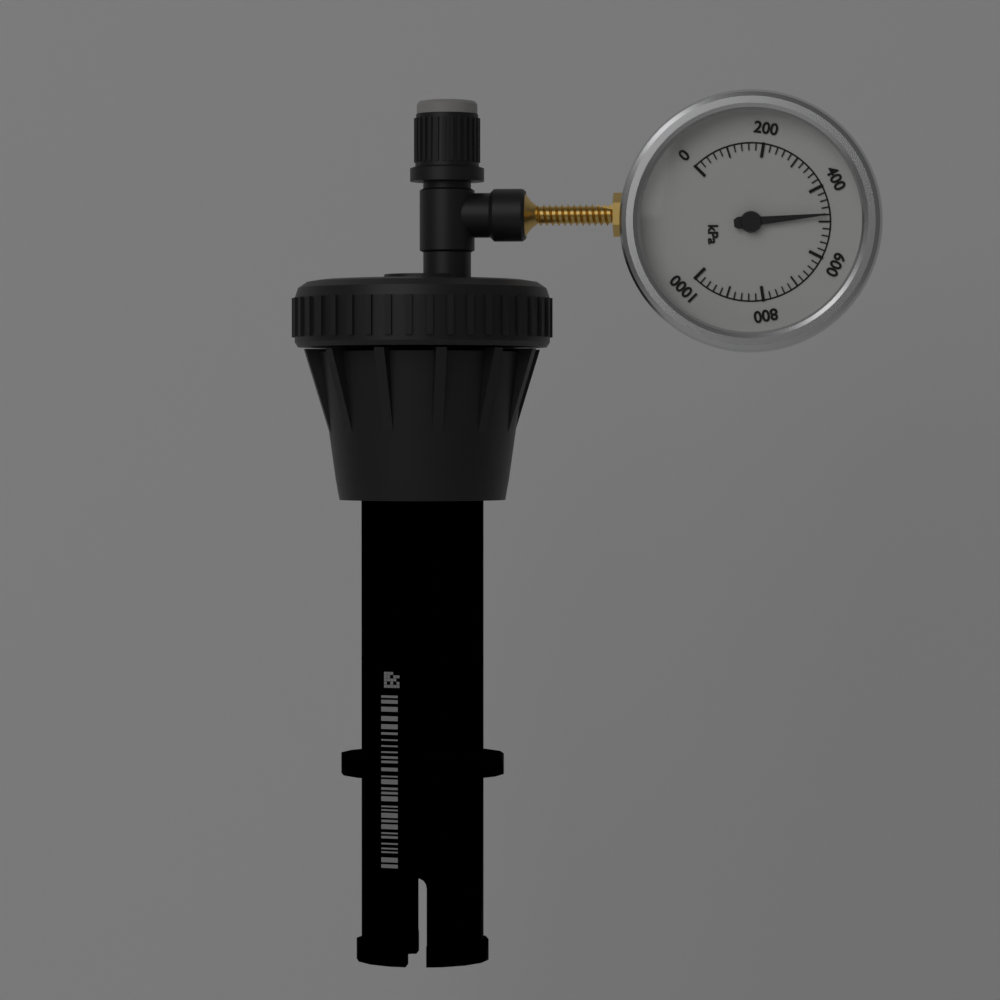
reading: 480 kPa
